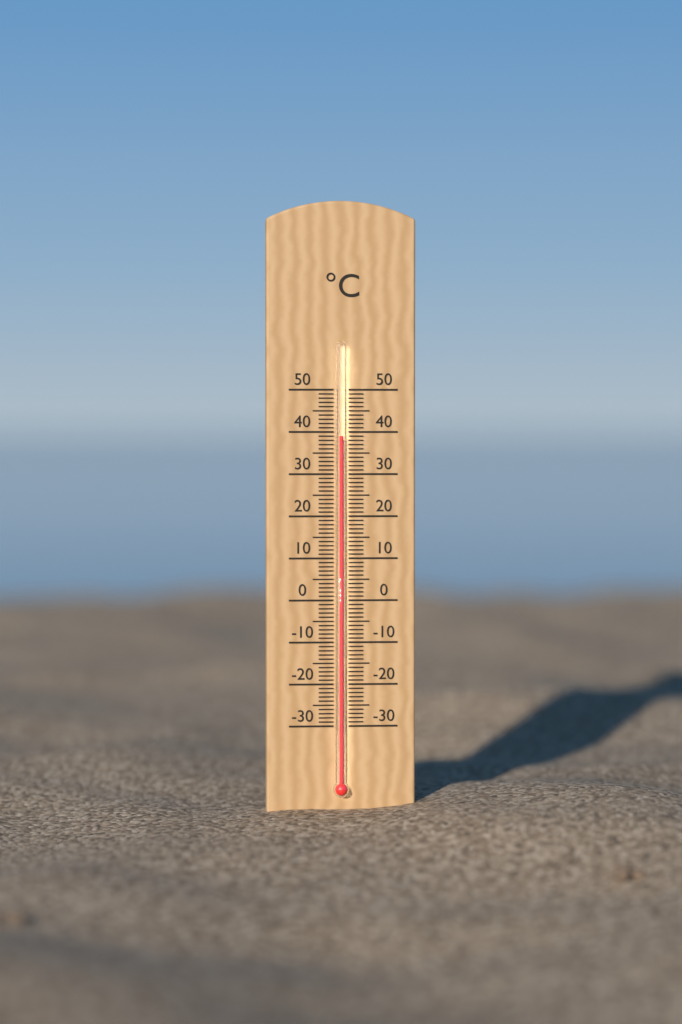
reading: 39 °C
